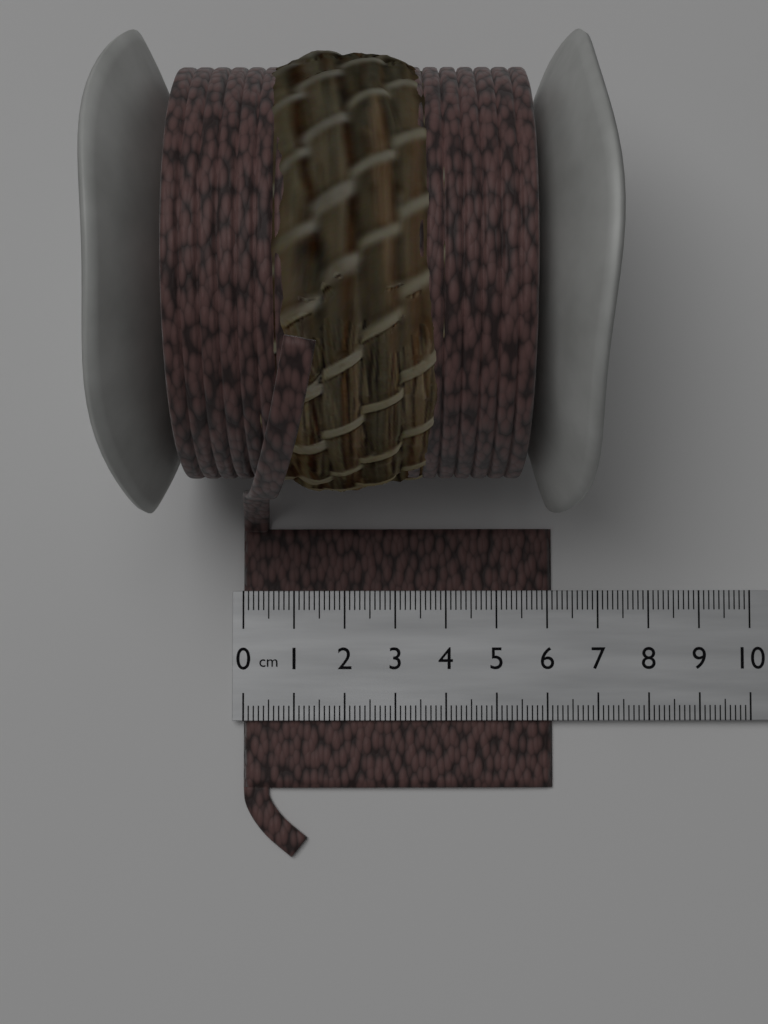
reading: 6.1 cm
